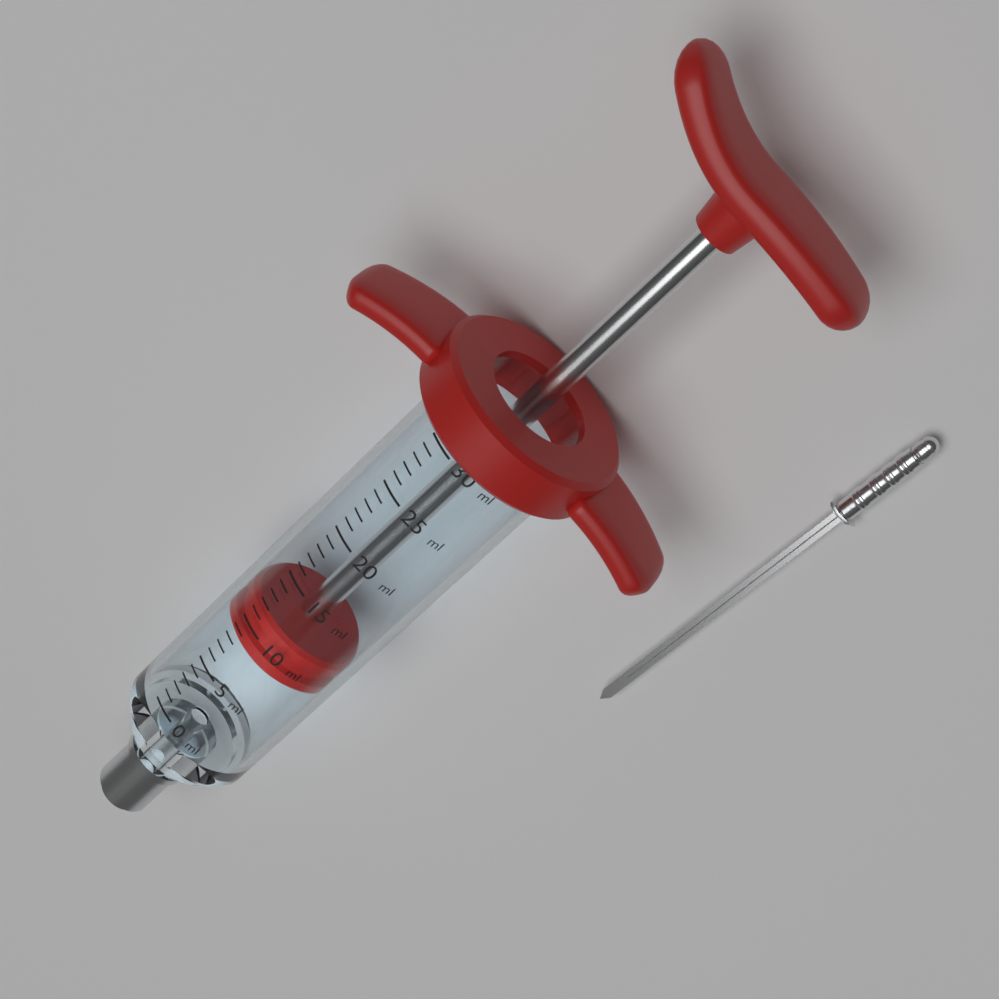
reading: 8 ml
